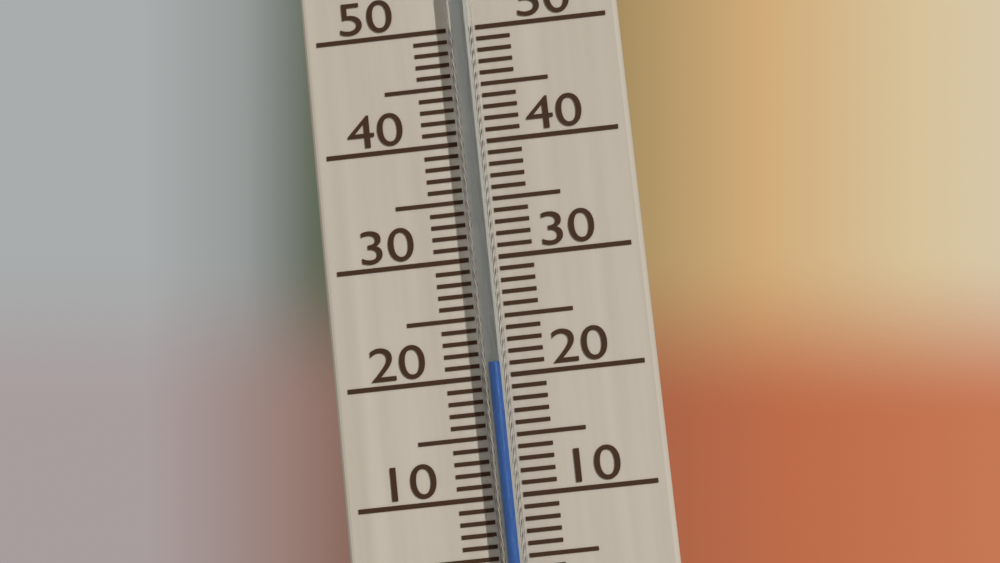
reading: 21 °C
